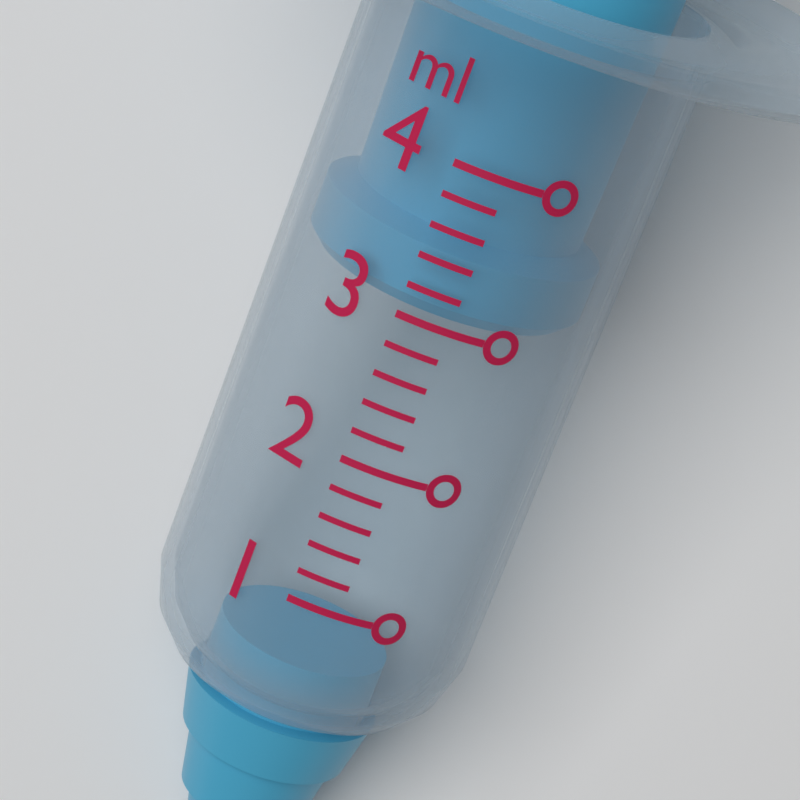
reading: 3.0 ml
